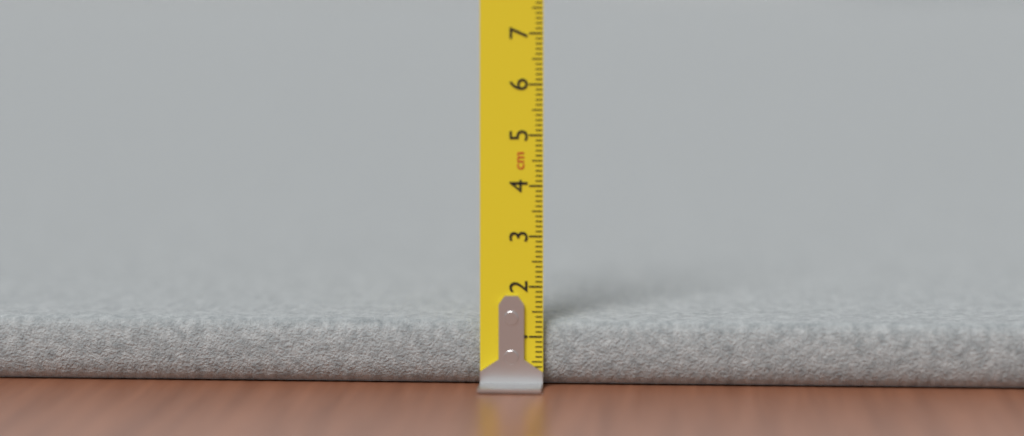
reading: 1.3 cm
